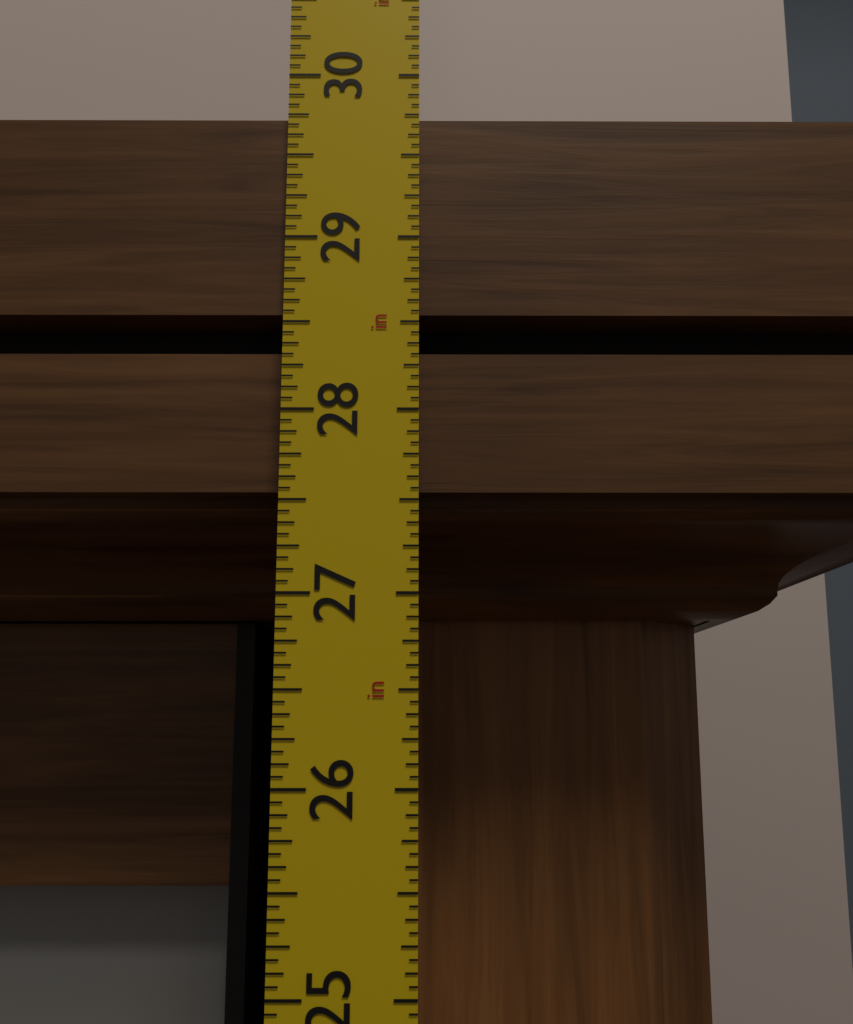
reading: 29.7500 in
